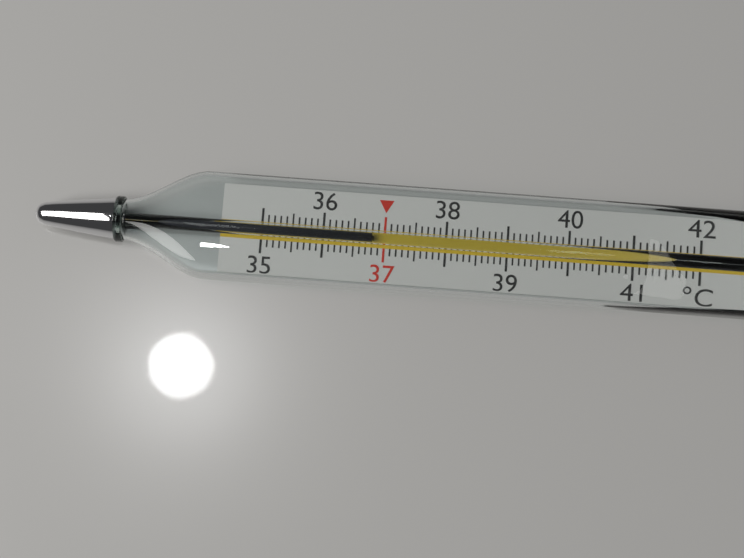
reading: 36.8 °C
